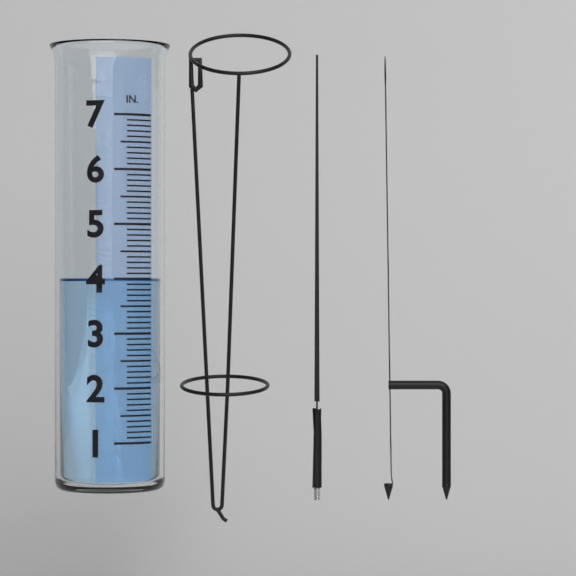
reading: 4.0 in
